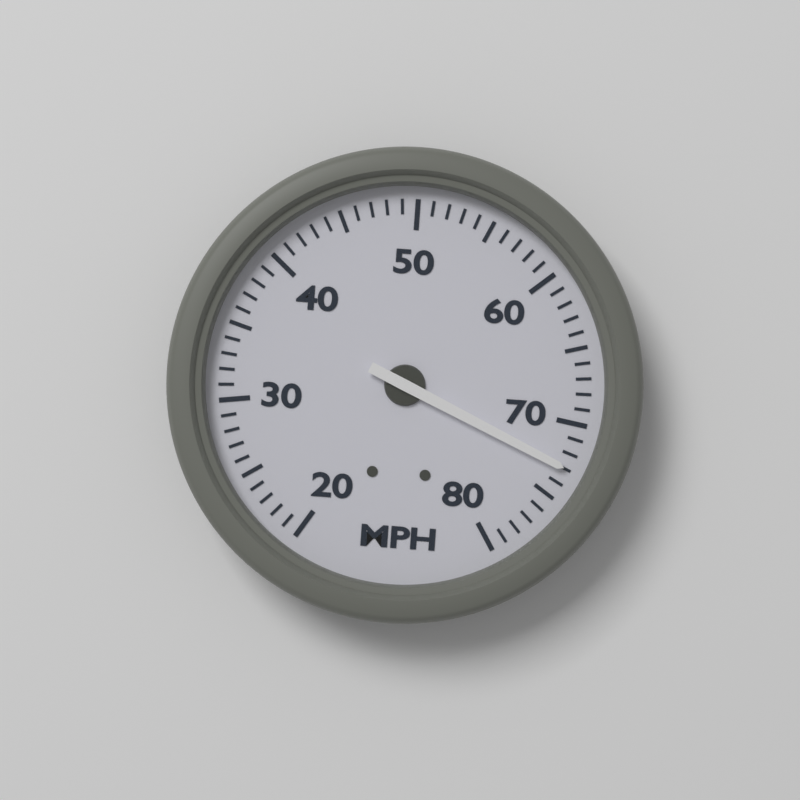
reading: 73 MPH
